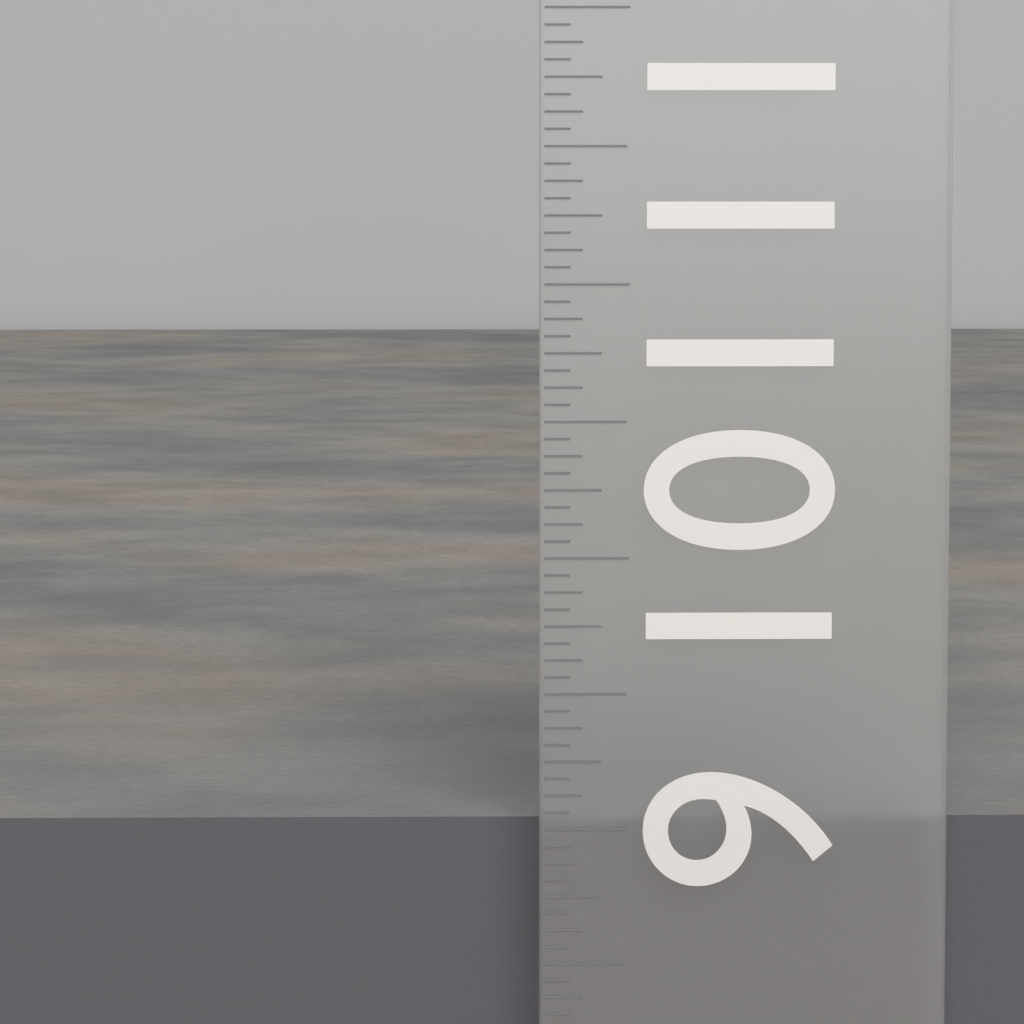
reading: 9.0000 in
